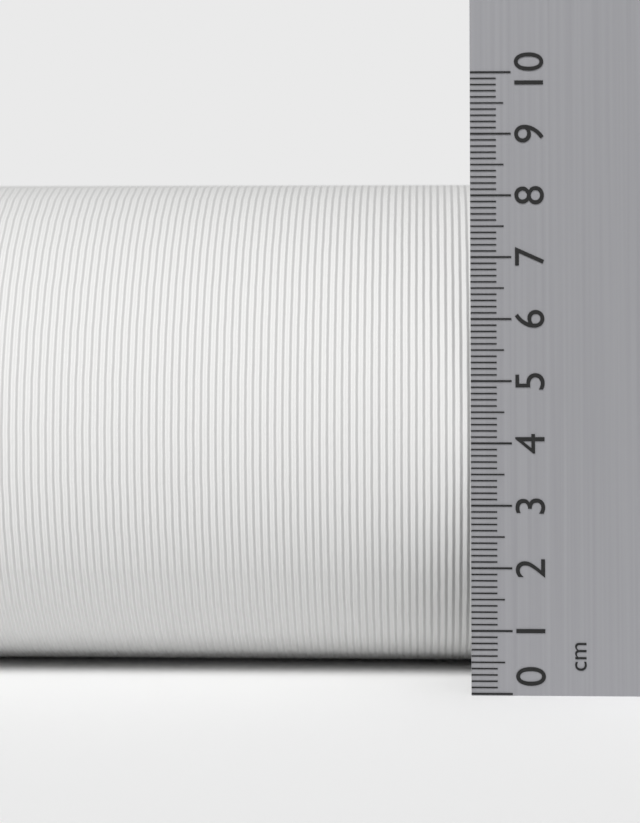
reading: 8.4 cm
